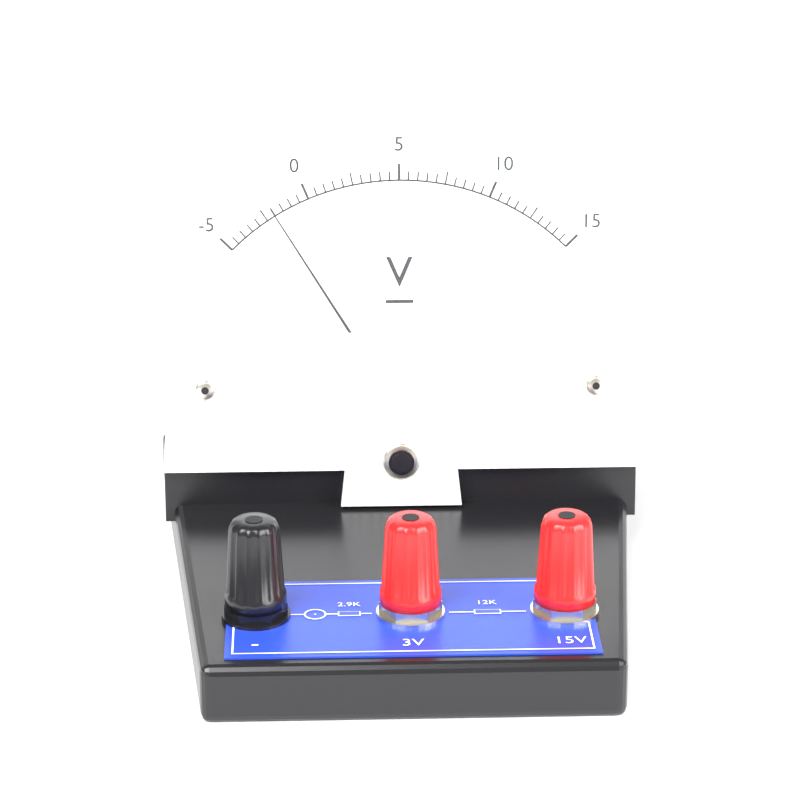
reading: -2.0 V
